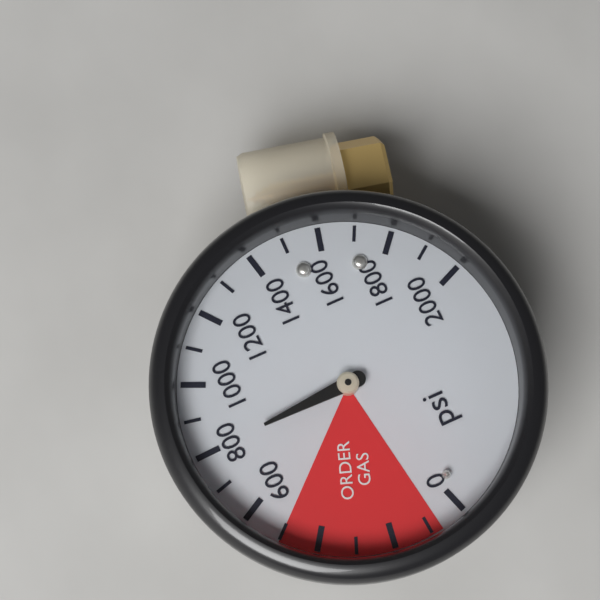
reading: 800 psi
